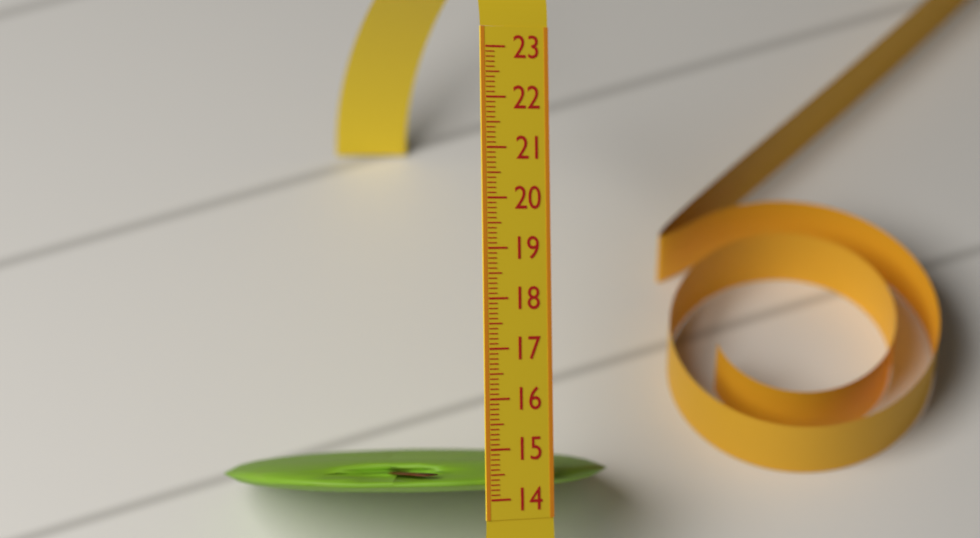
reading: 14.8 (no unit)
